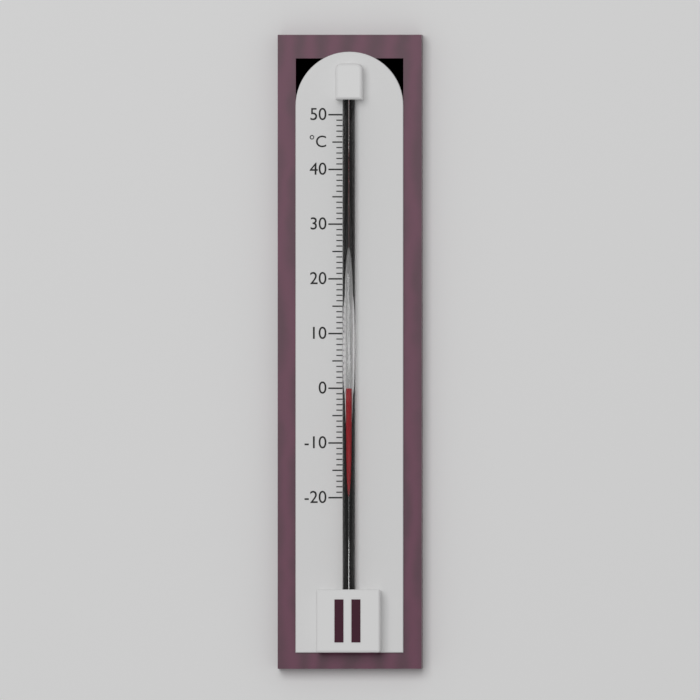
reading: 0 °C
